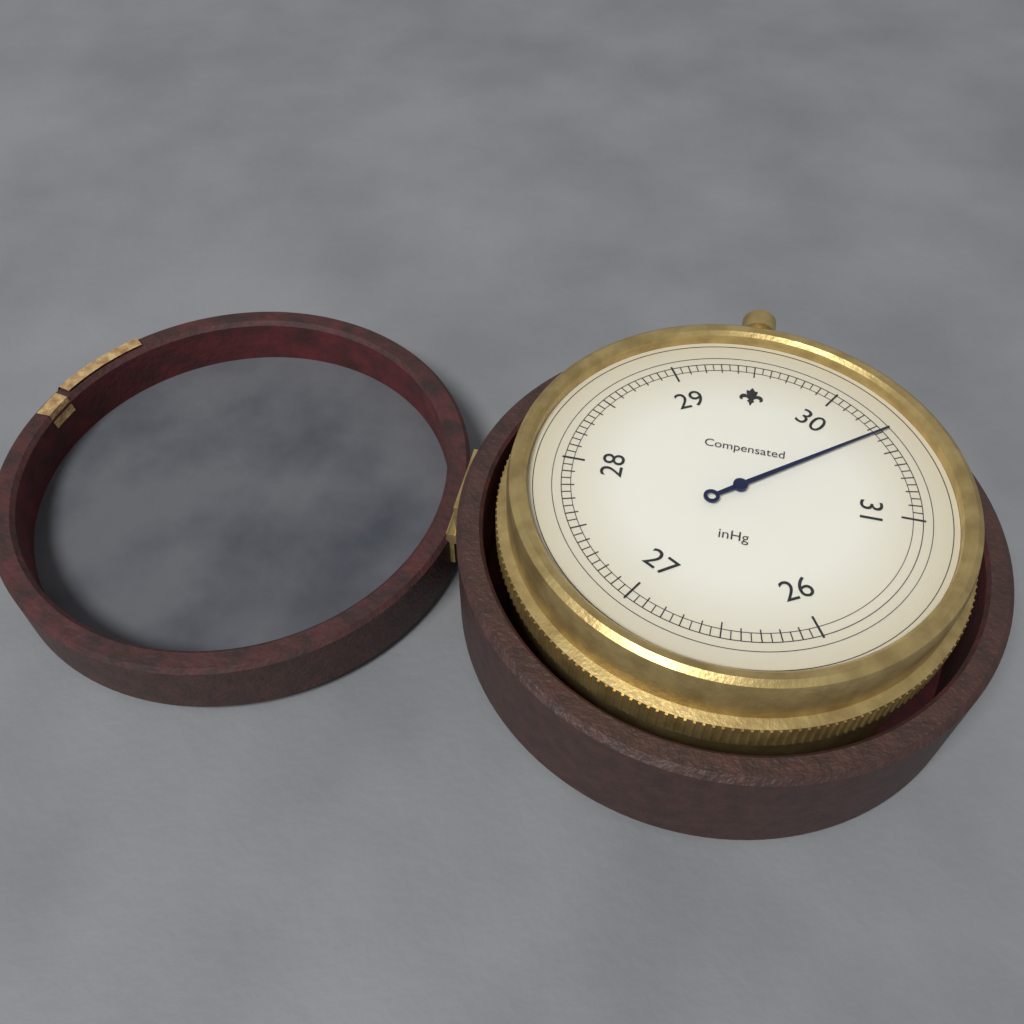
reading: 30.35 inHg
